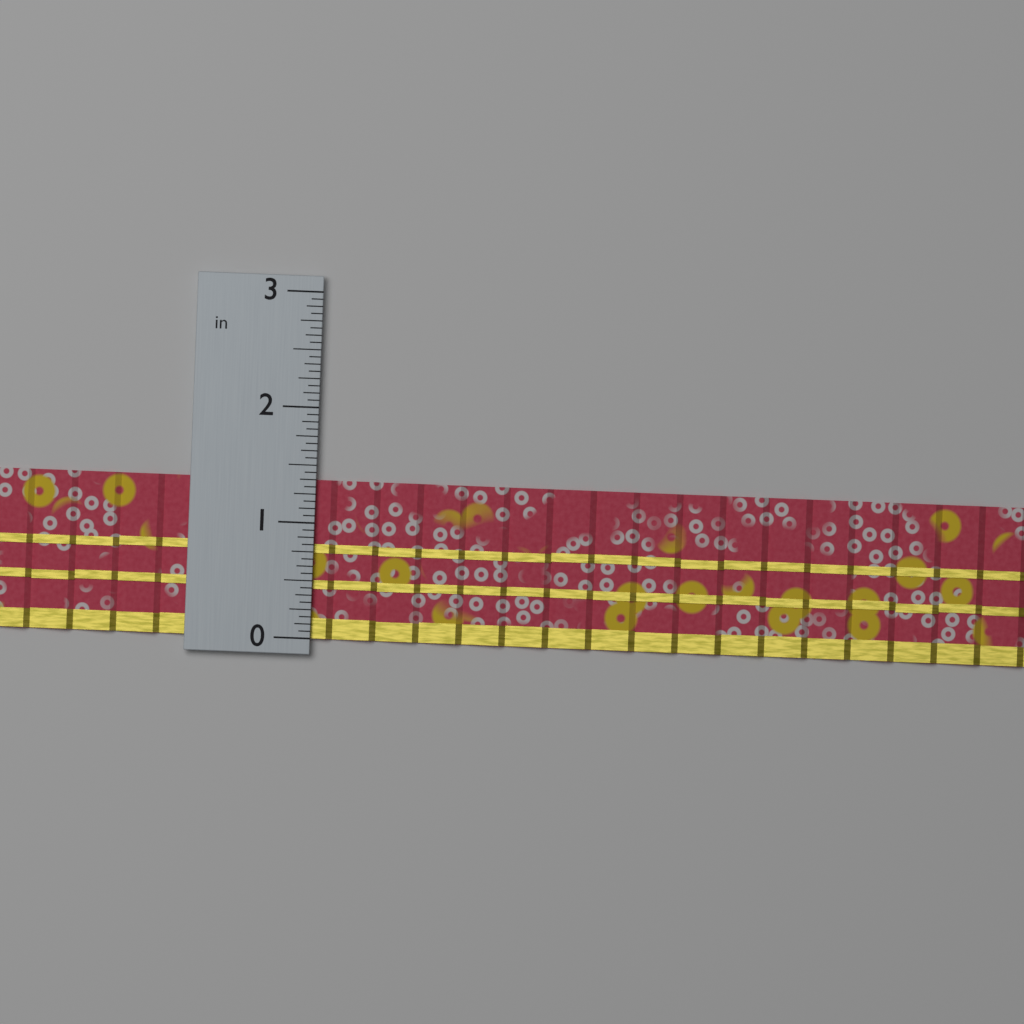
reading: 1.3750 in
